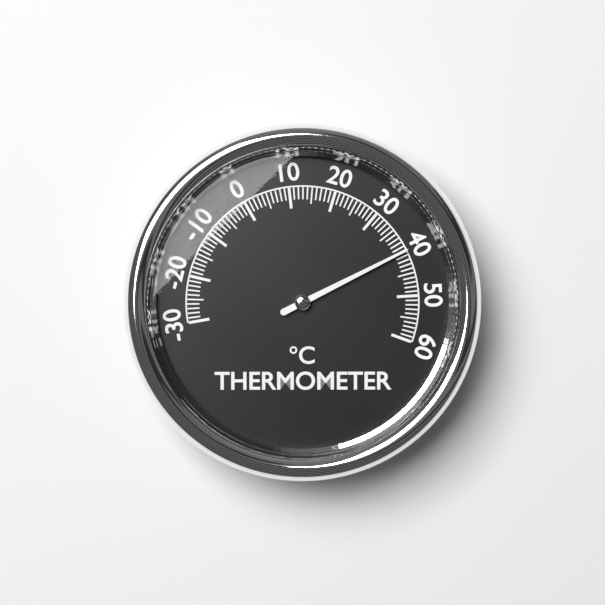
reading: 40 °C
